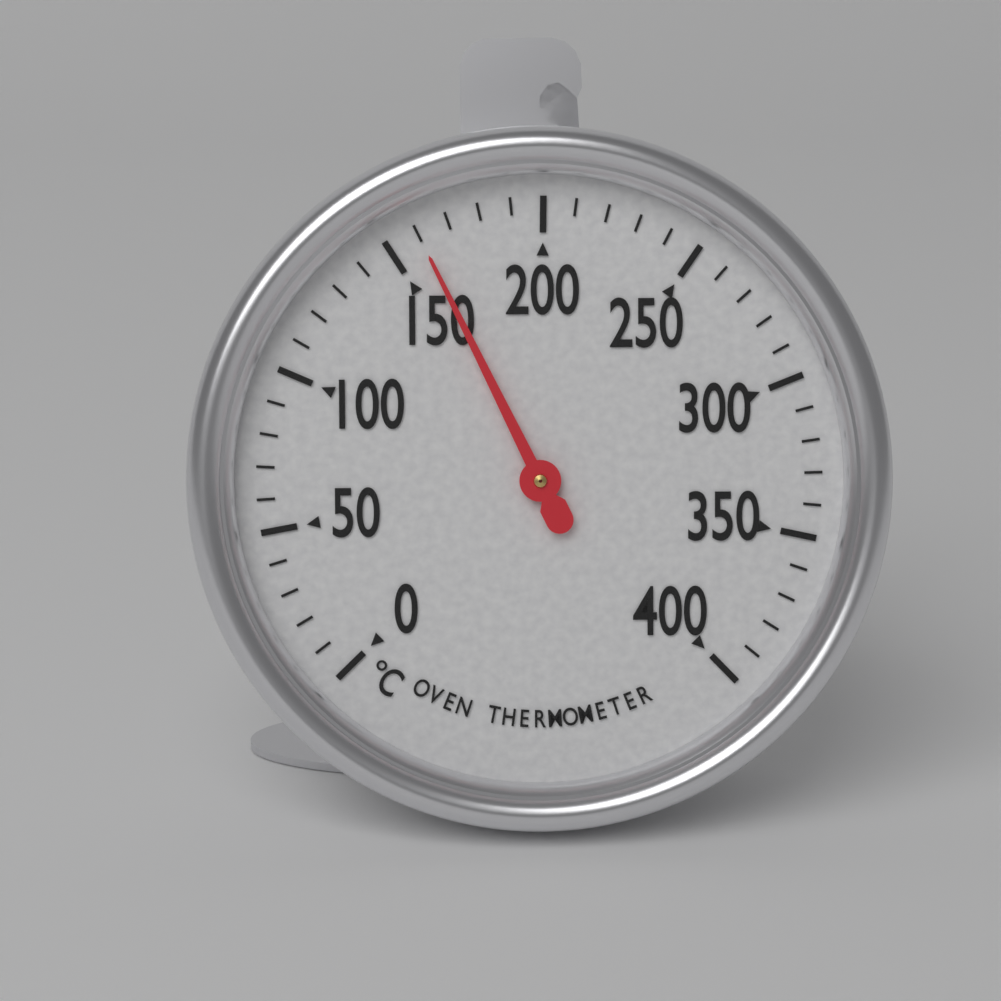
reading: 160 °C
